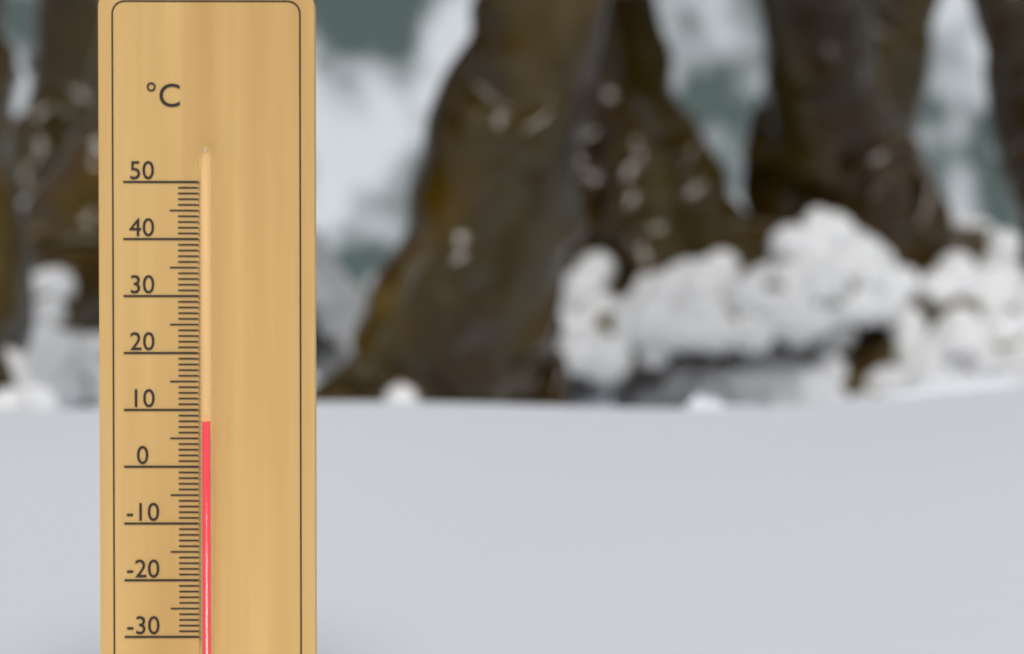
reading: 8 °C
